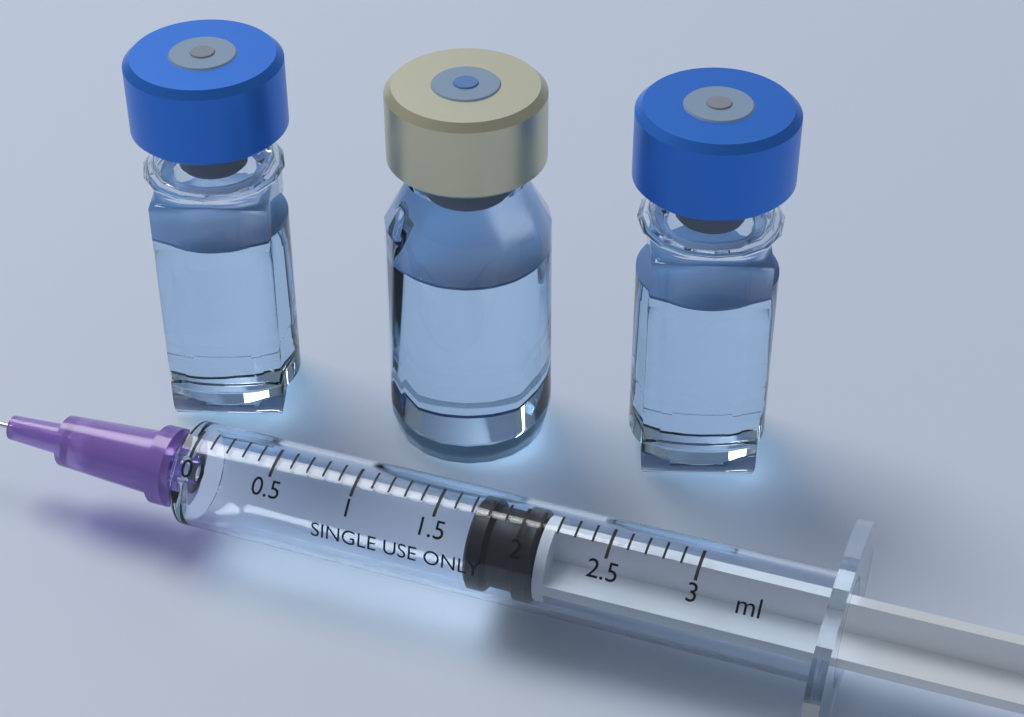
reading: 1.7 ml
